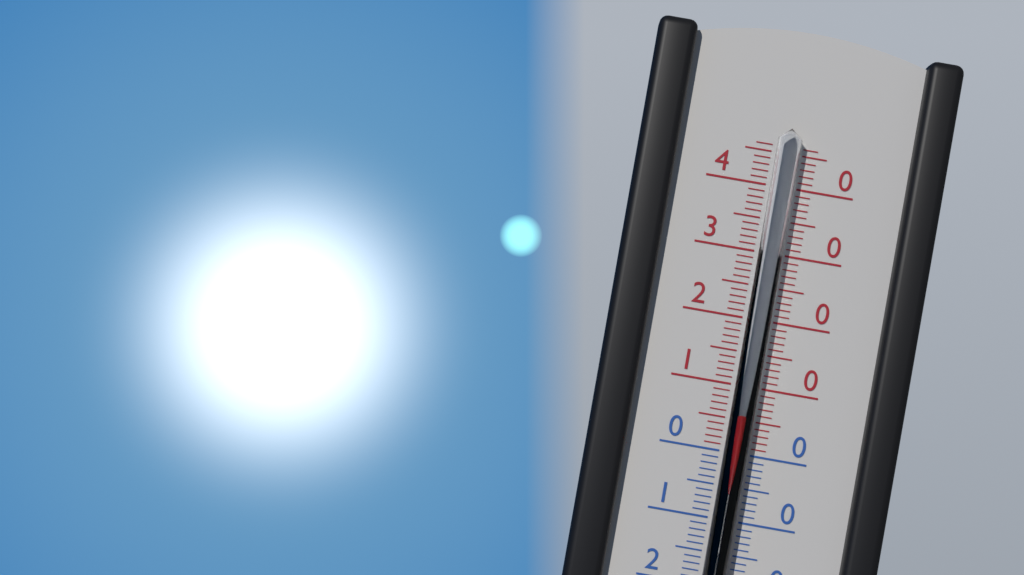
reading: 6 °C
